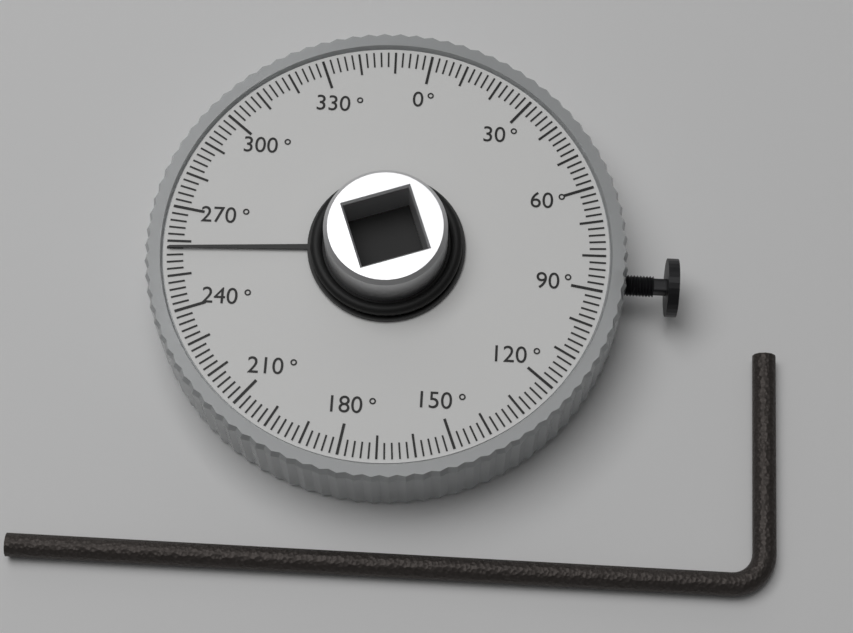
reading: 258 °
